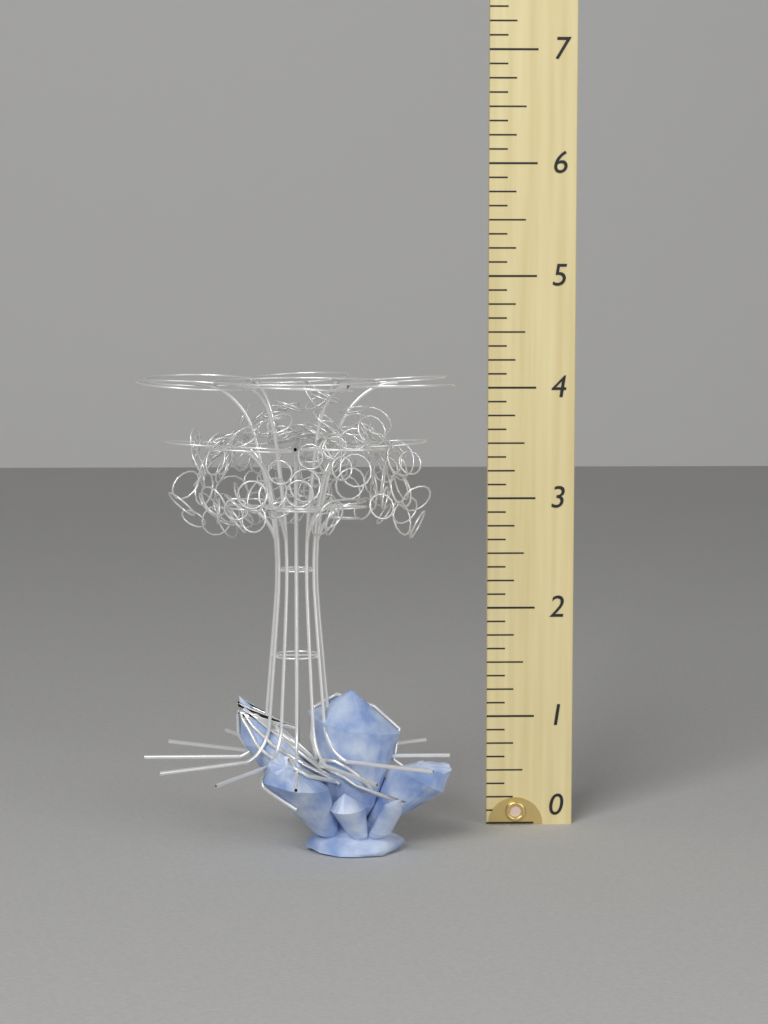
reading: 4.125 (no unit)
